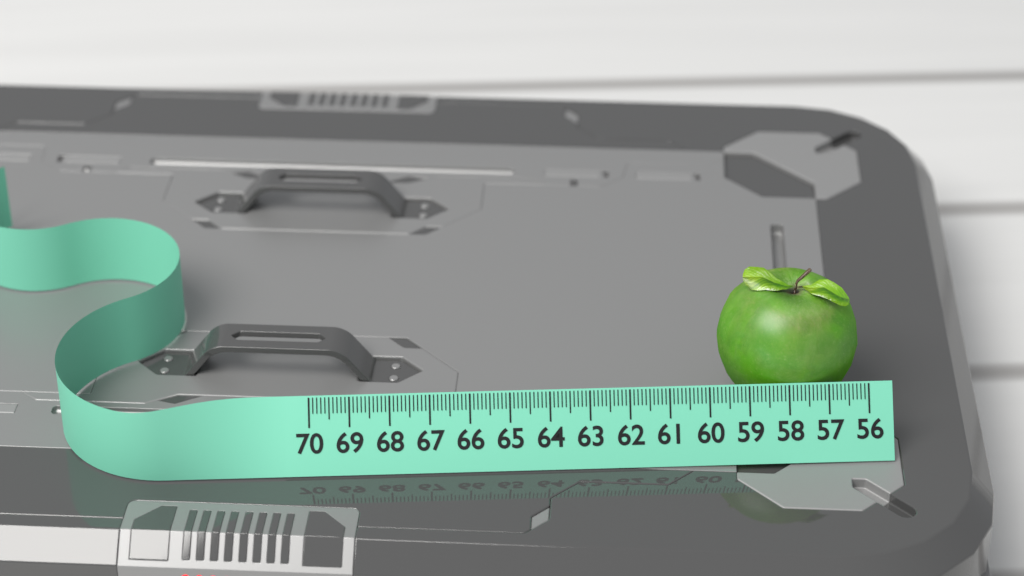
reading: 59.6 (no unit)
